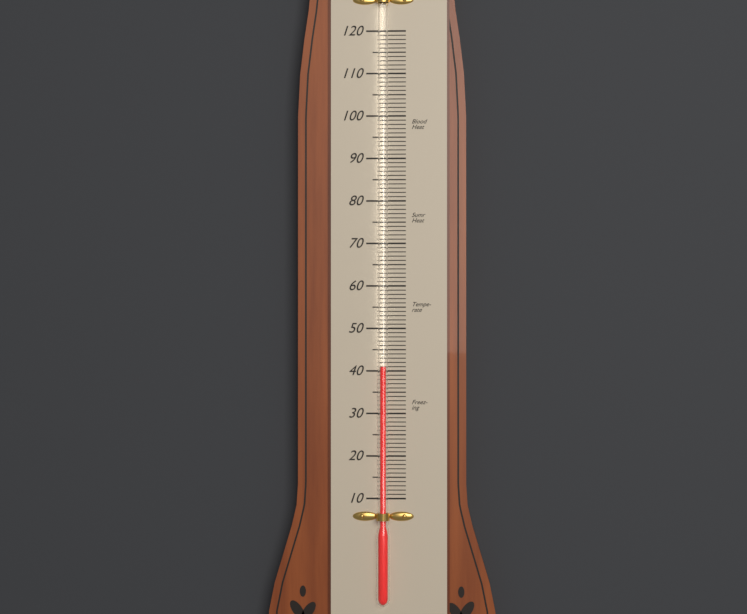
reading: 41 (no unit)
